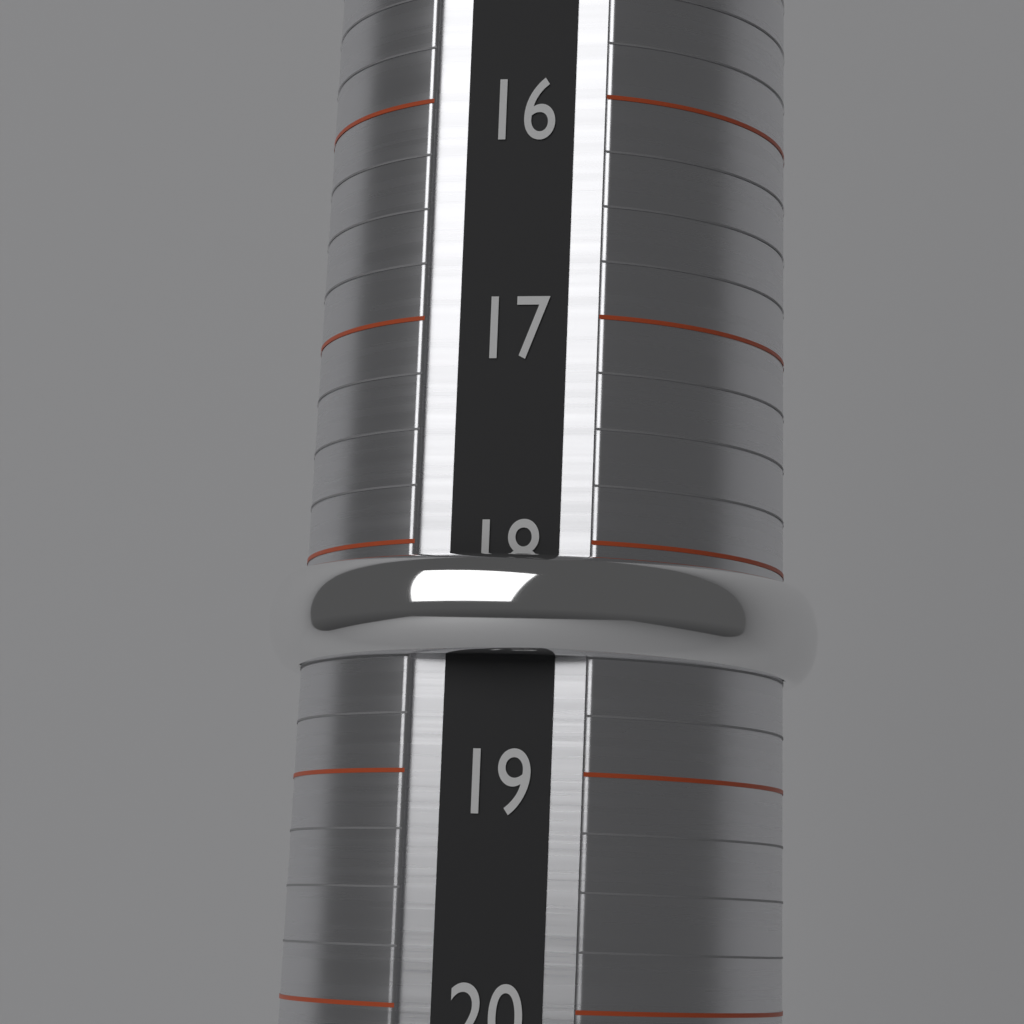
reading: 18.50 (no unit)
